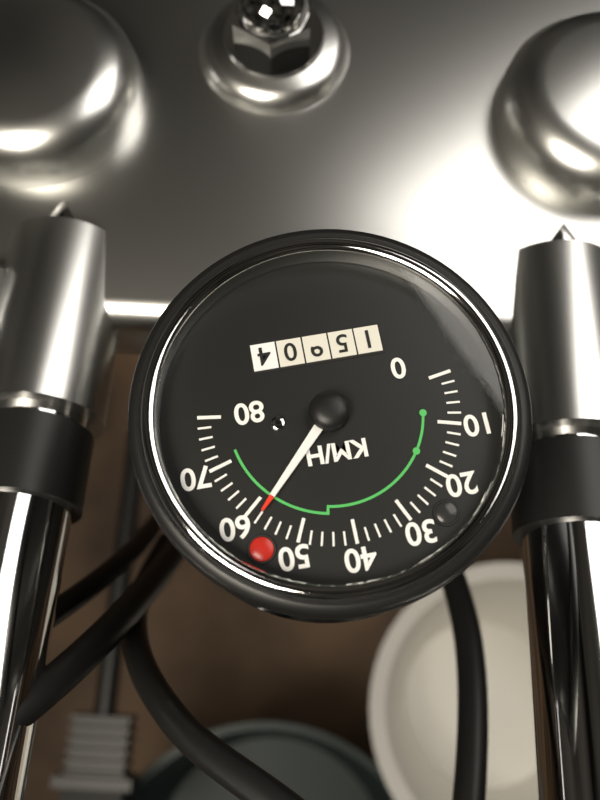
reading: 58 km/h
